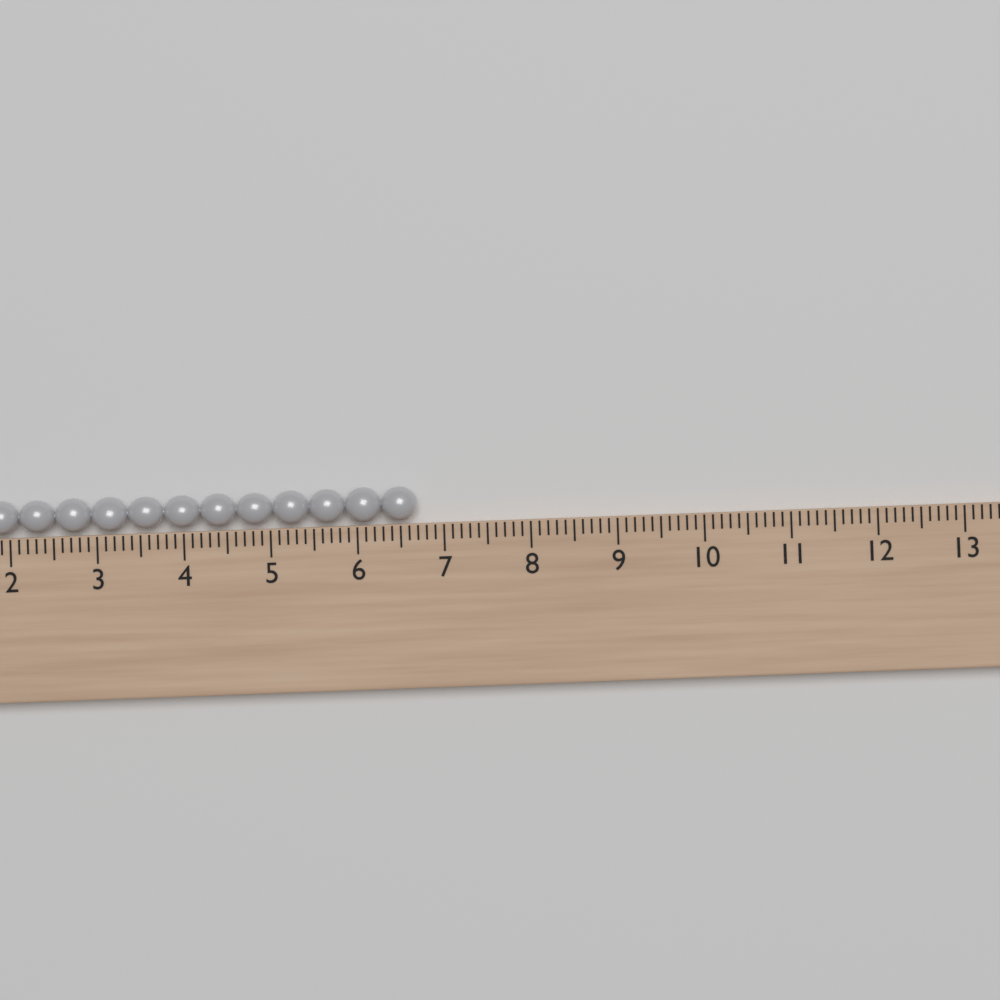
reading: 6.7 (no unit)
